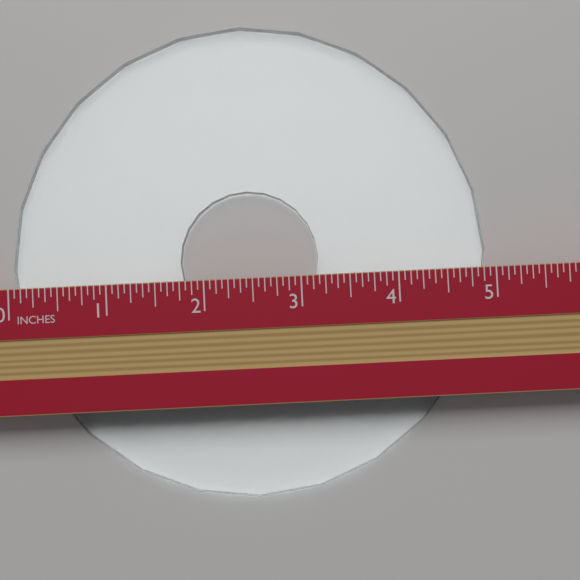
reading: 4.9375 in
